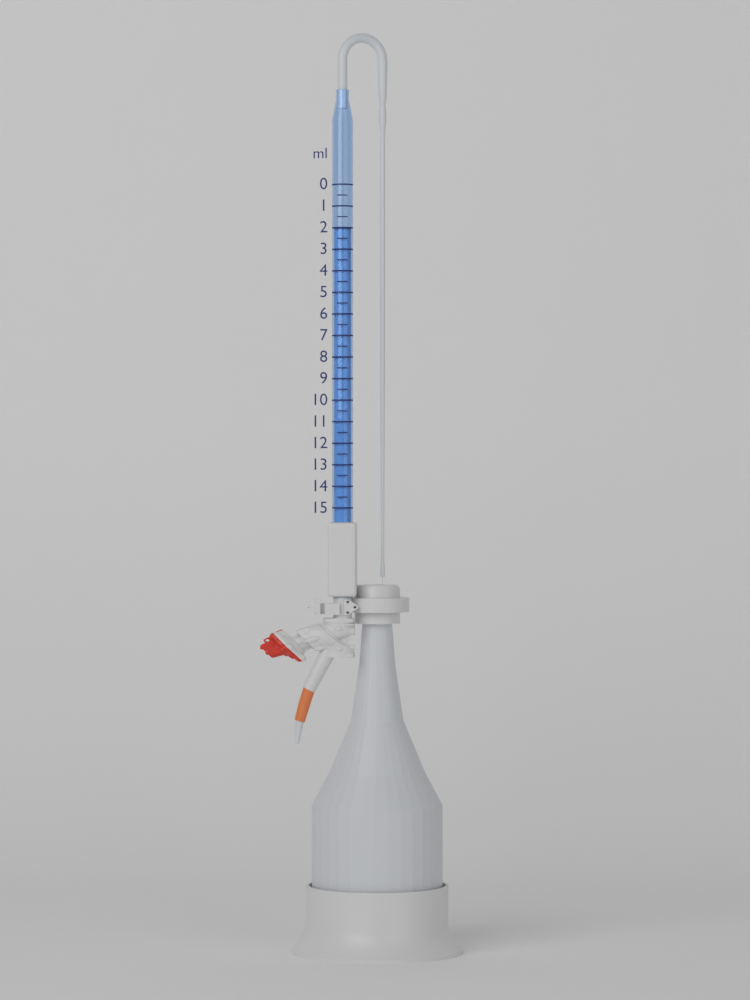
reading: 2.0 ml
